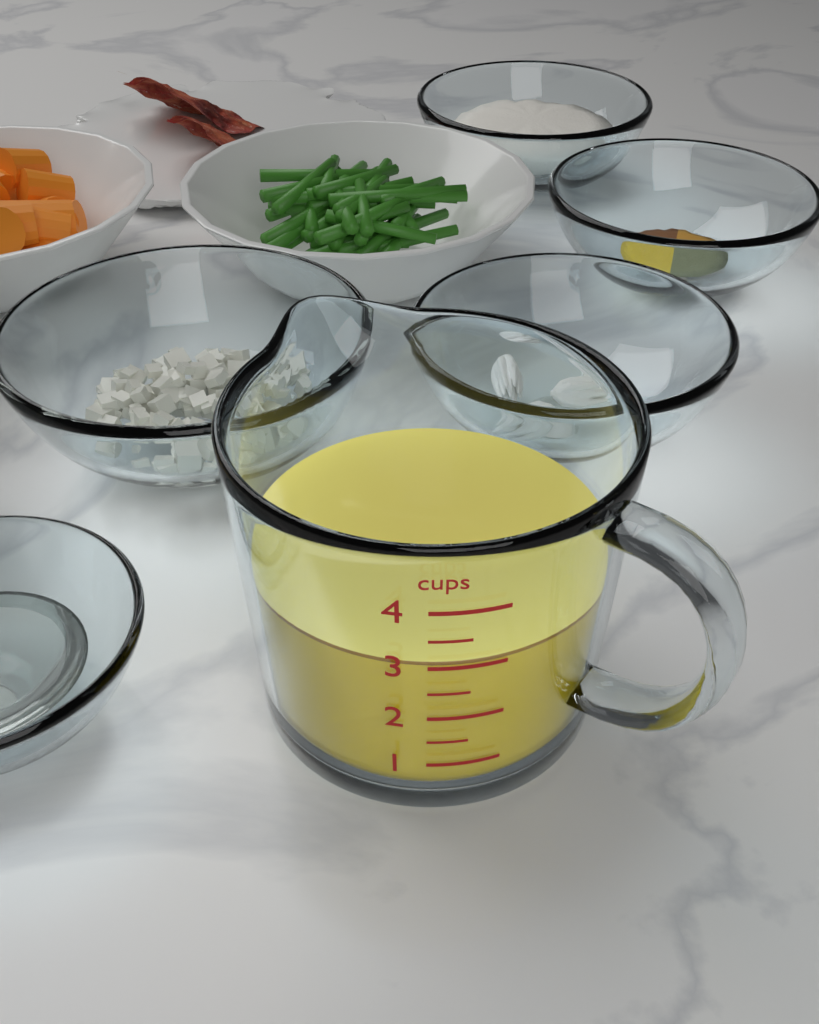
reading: 3.0 cups
